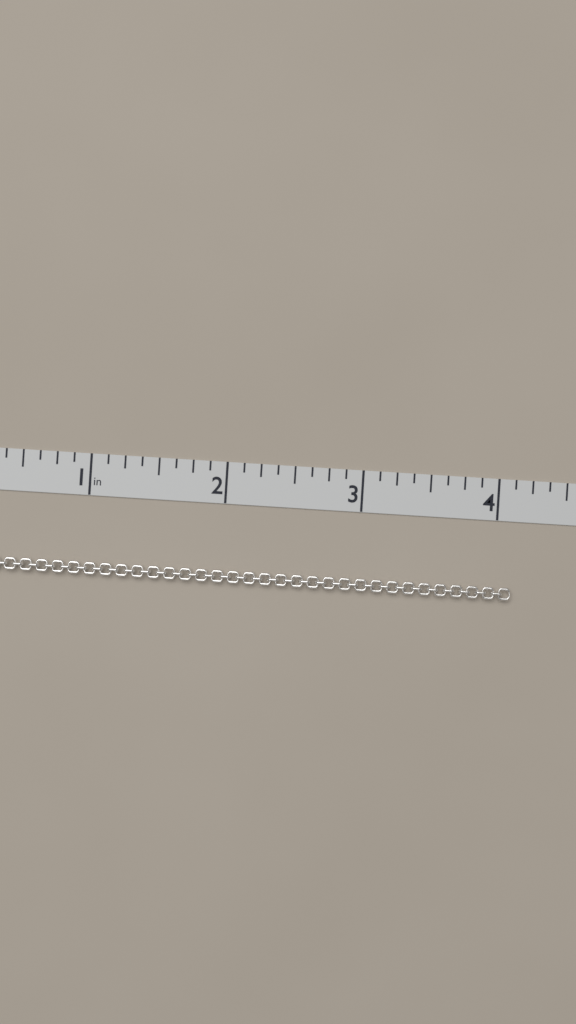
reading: 4.125 in
